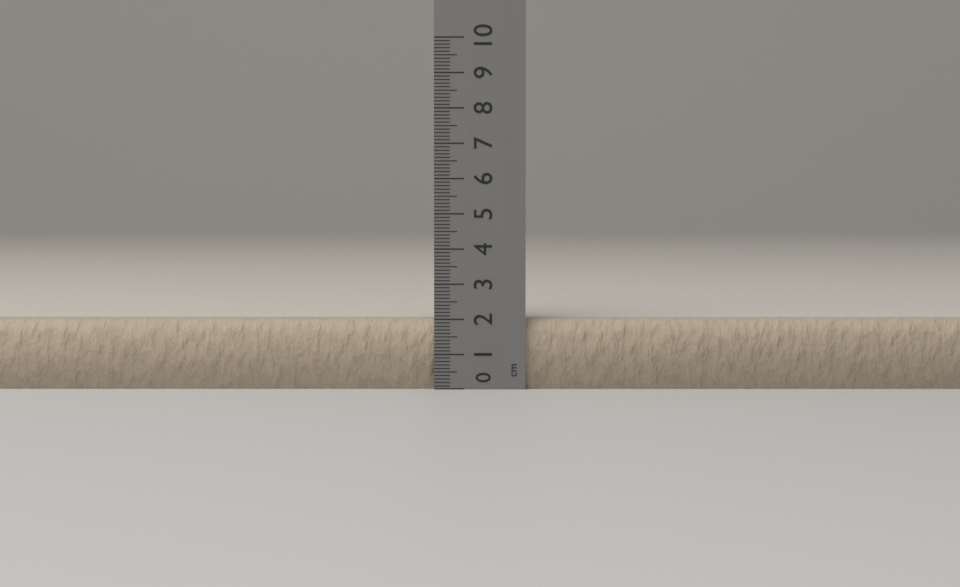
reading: 2.0 cm
